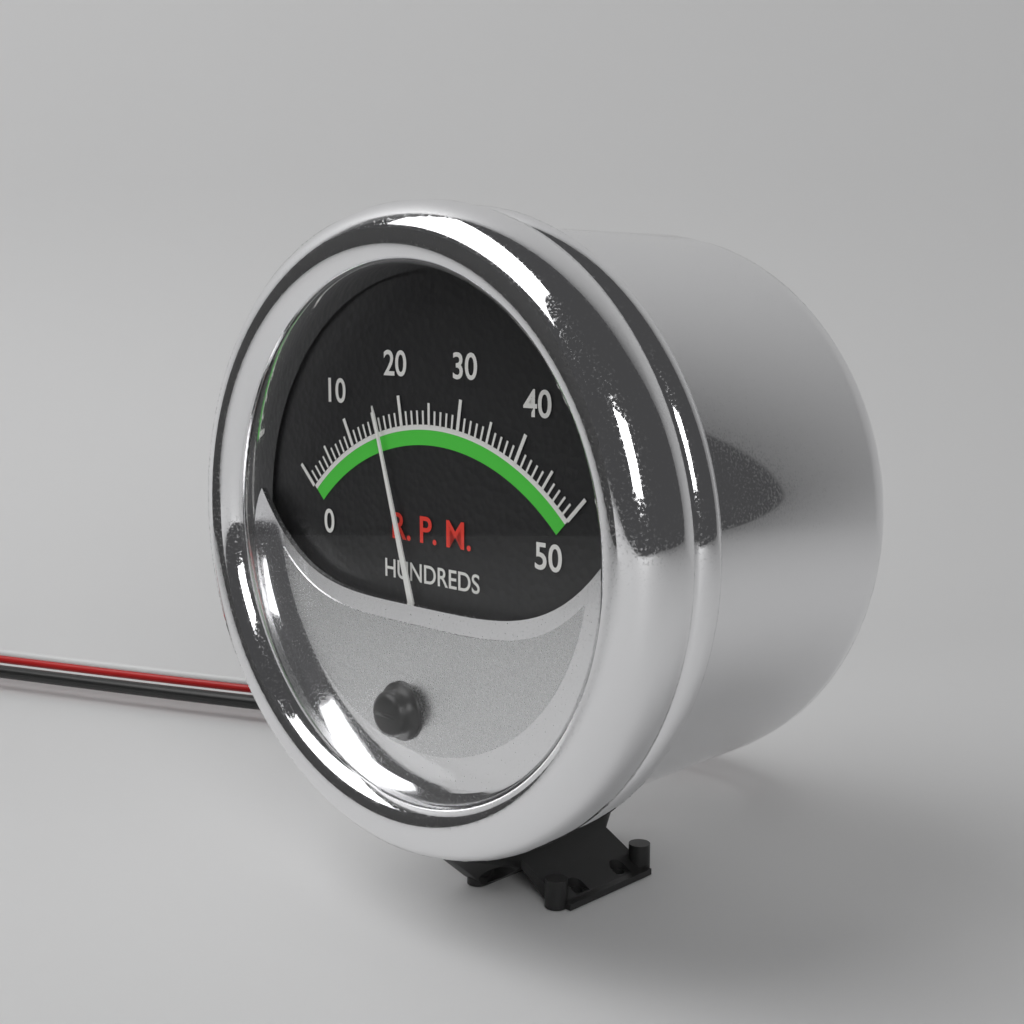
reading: 16 RPM x100
